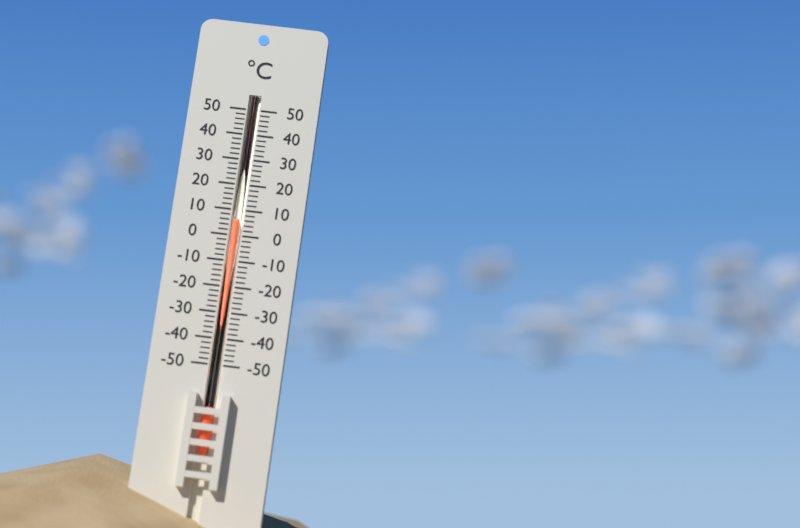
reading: 6 °C
